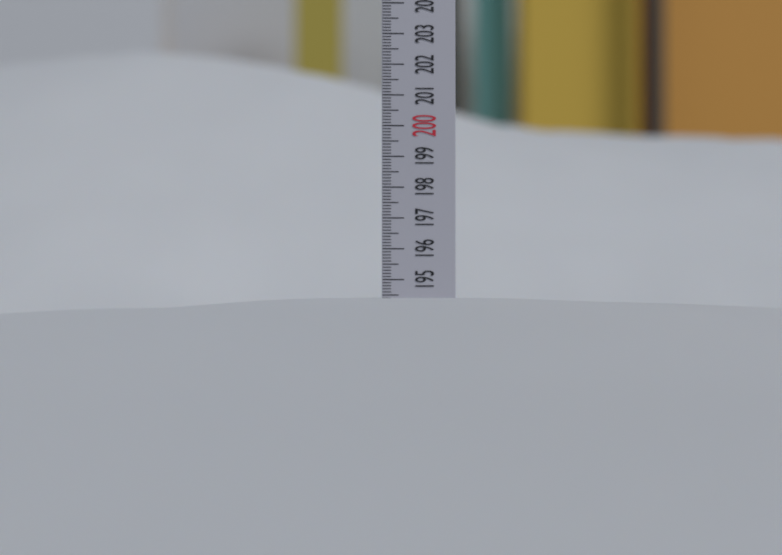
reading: 194.4 (no unit)
